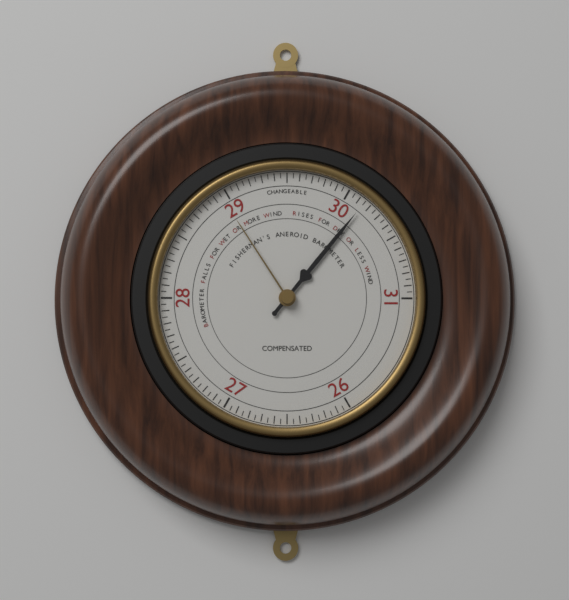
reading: 30.15 (no unit)
